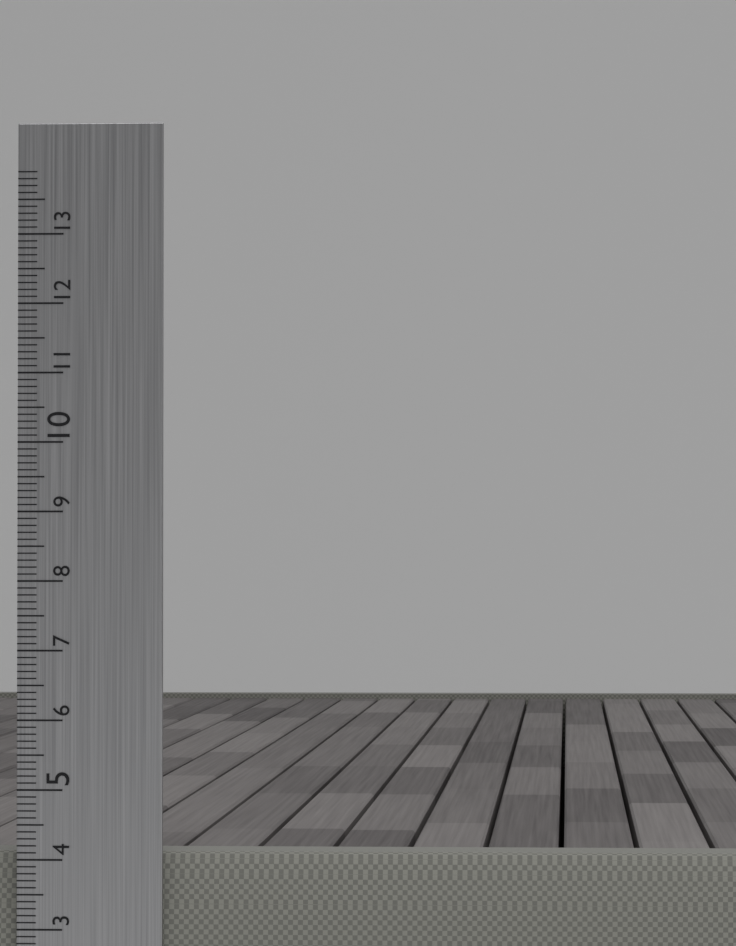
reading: 4.1 cm
